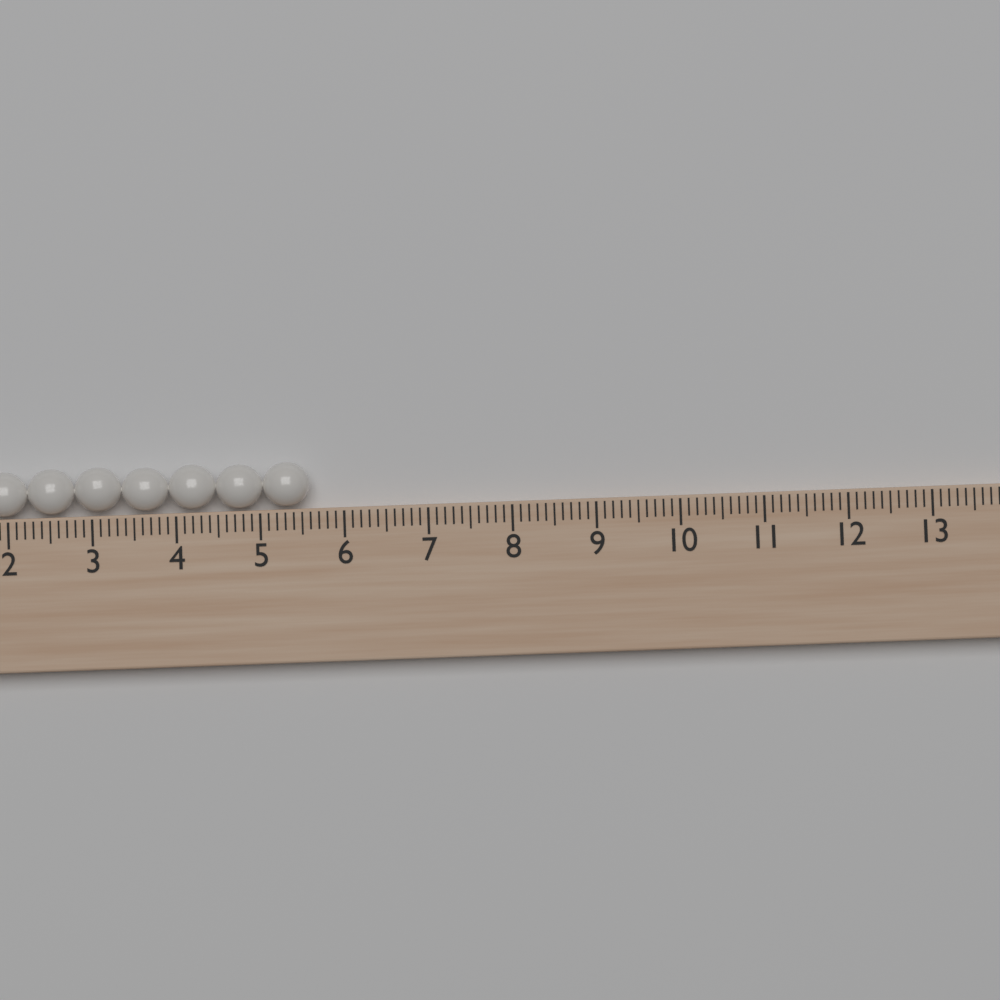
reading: 5.6 (no unit)
